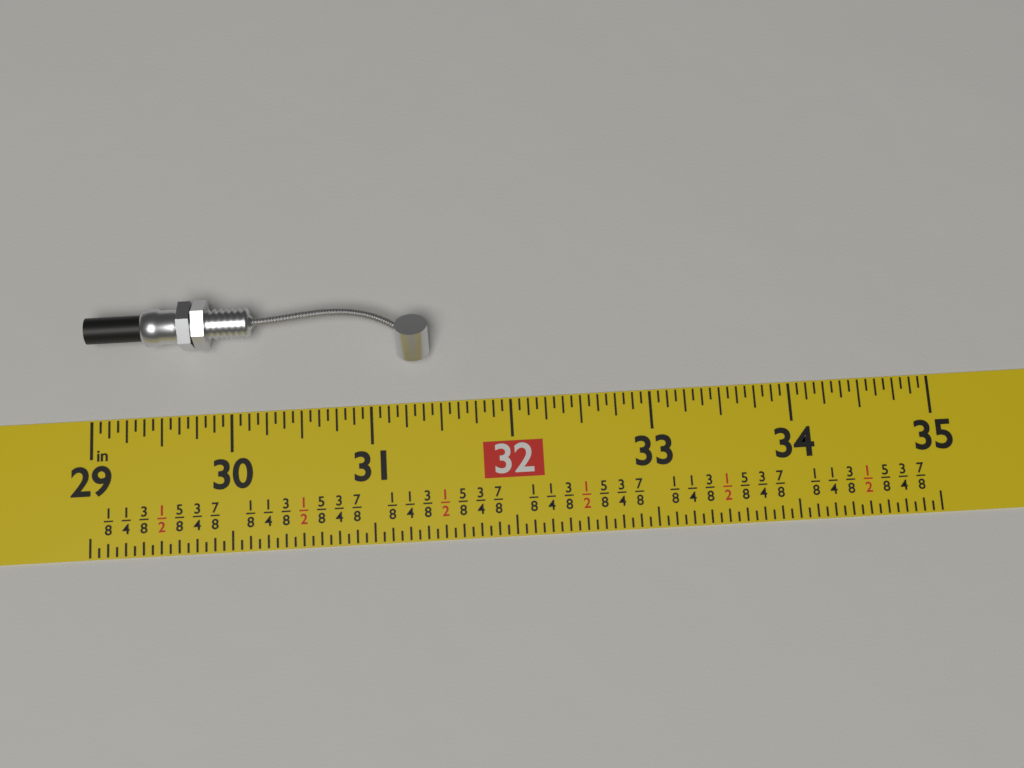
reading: 31.4375 in
